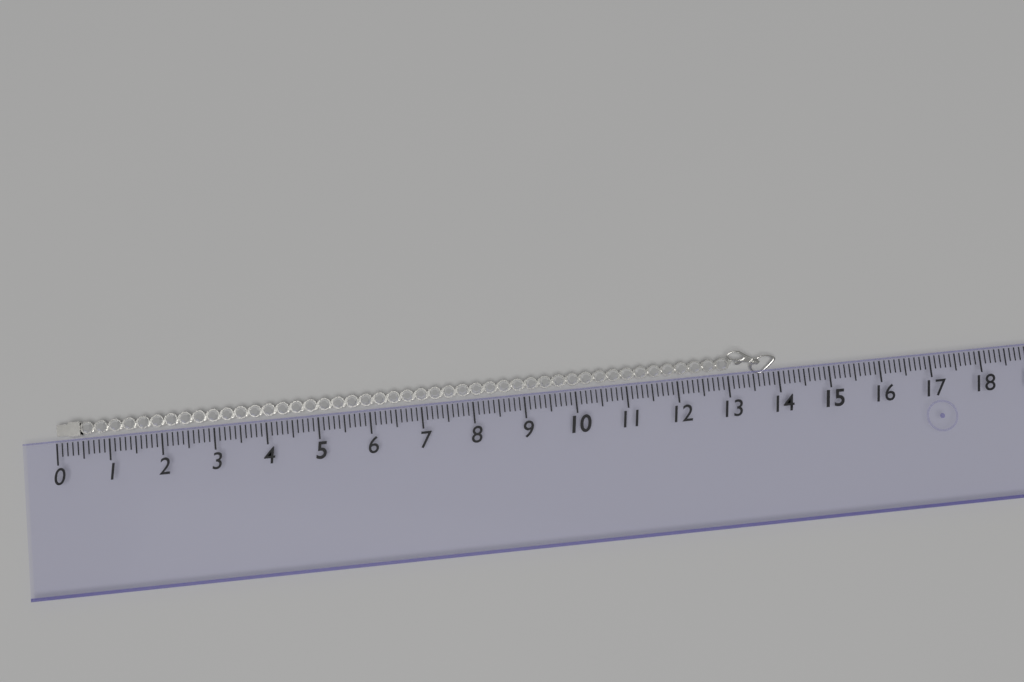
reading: 14.0 (no unit)
